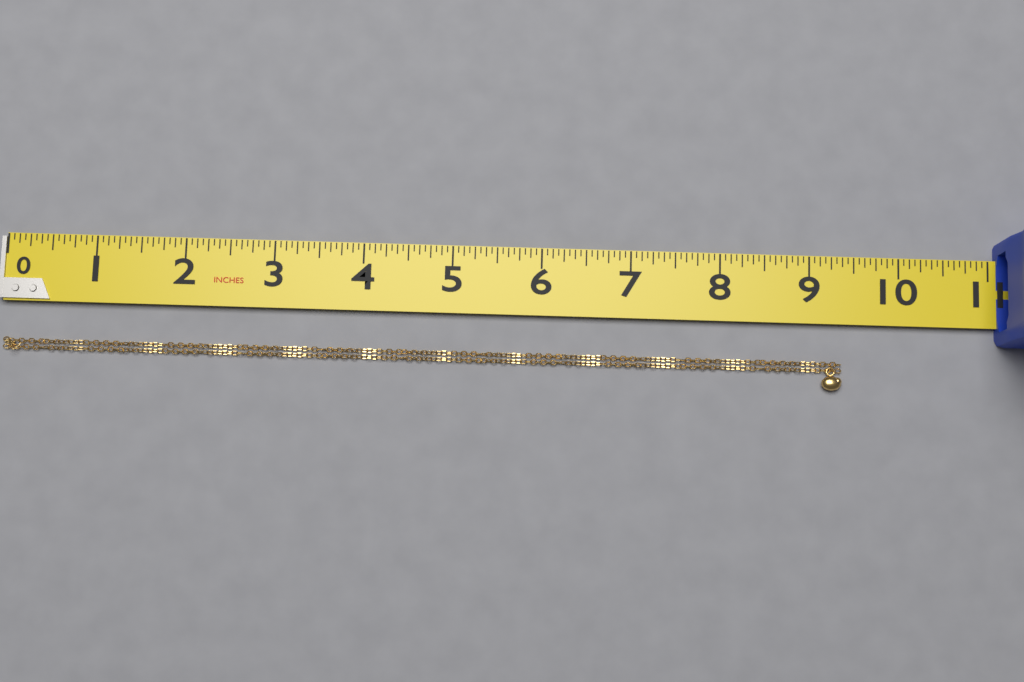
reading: 9.3750 in
